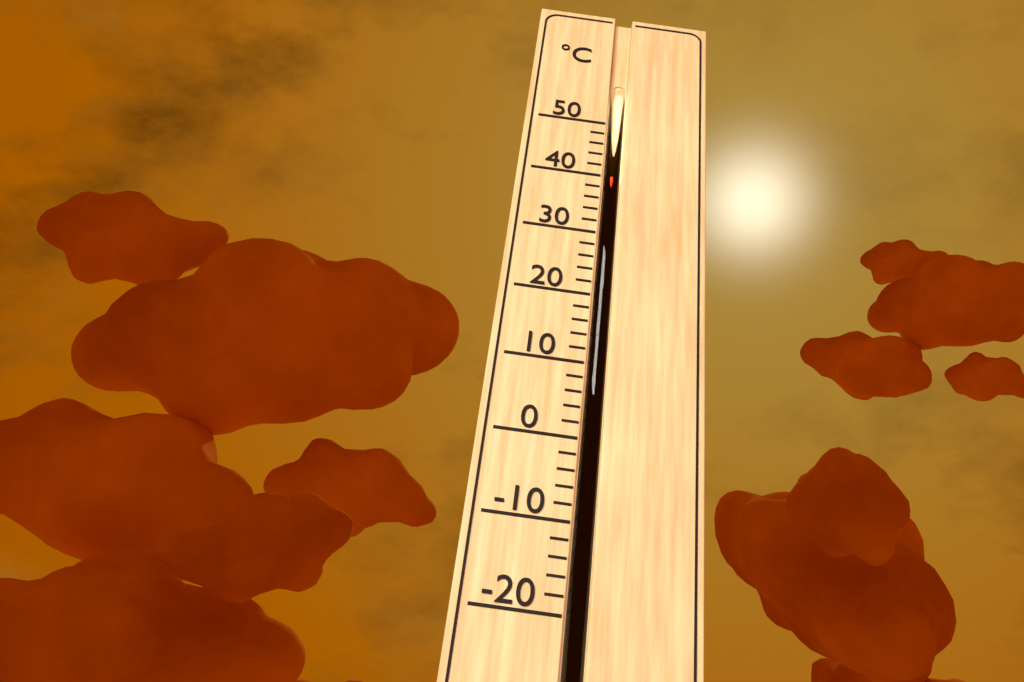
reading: 40 °C
